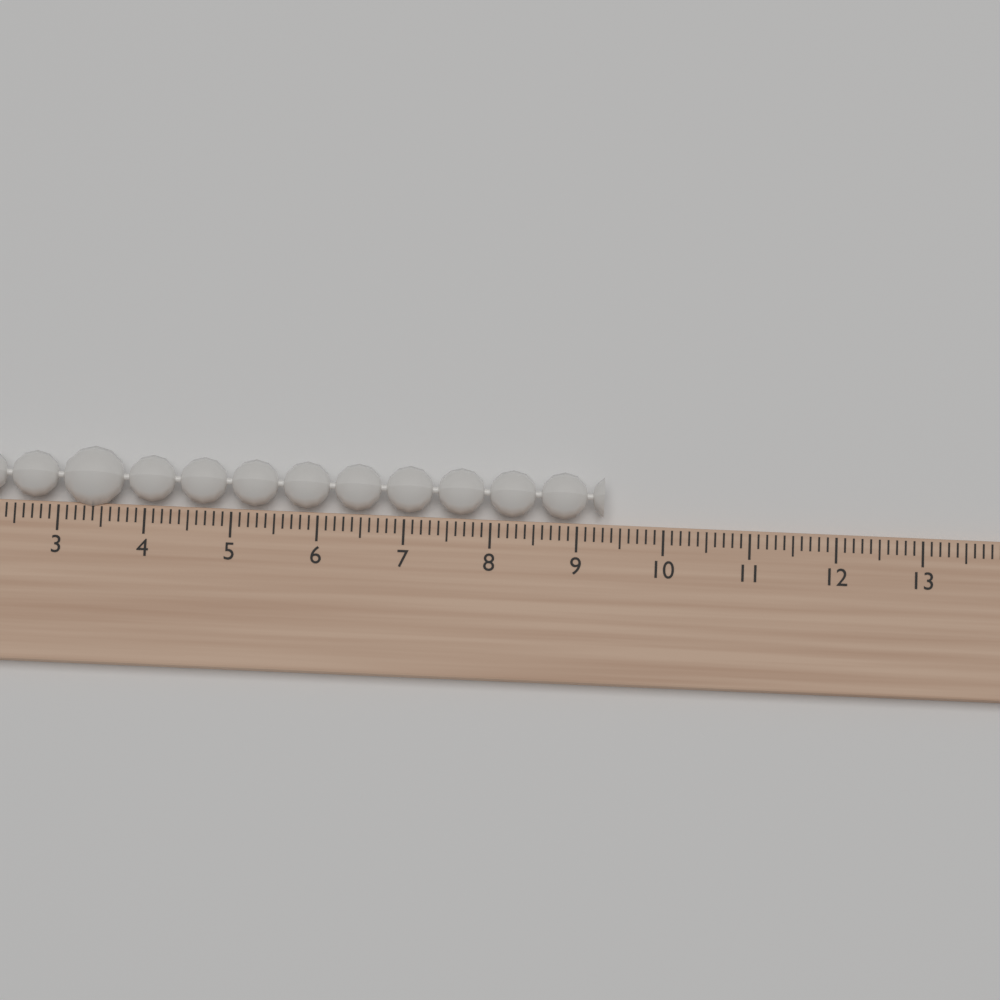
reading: 9.3 (no unit)
